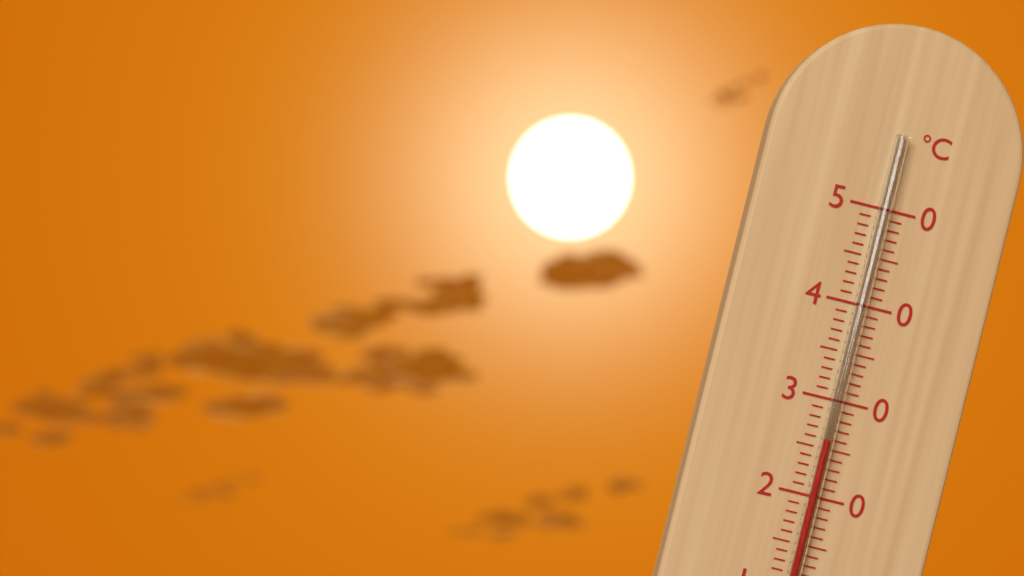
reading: 26 °C
